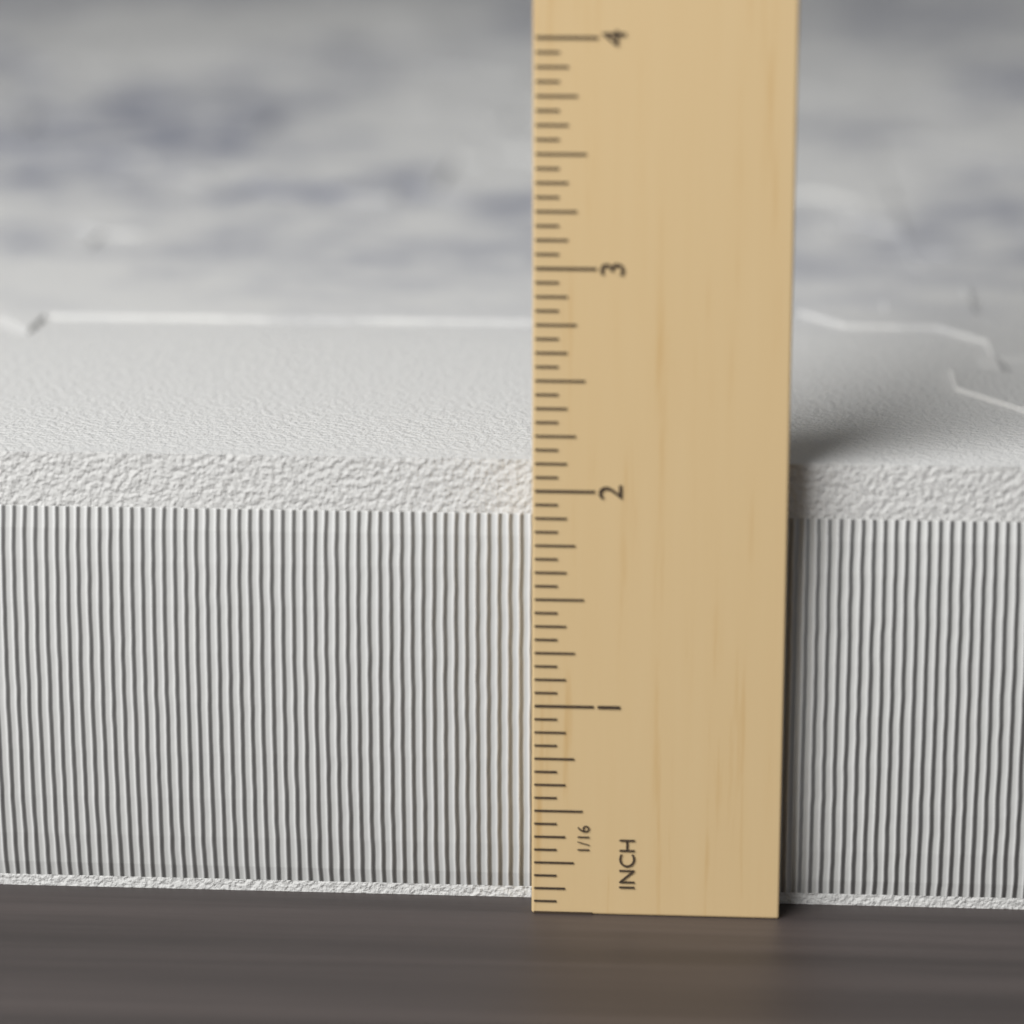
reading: 2.1250 in
